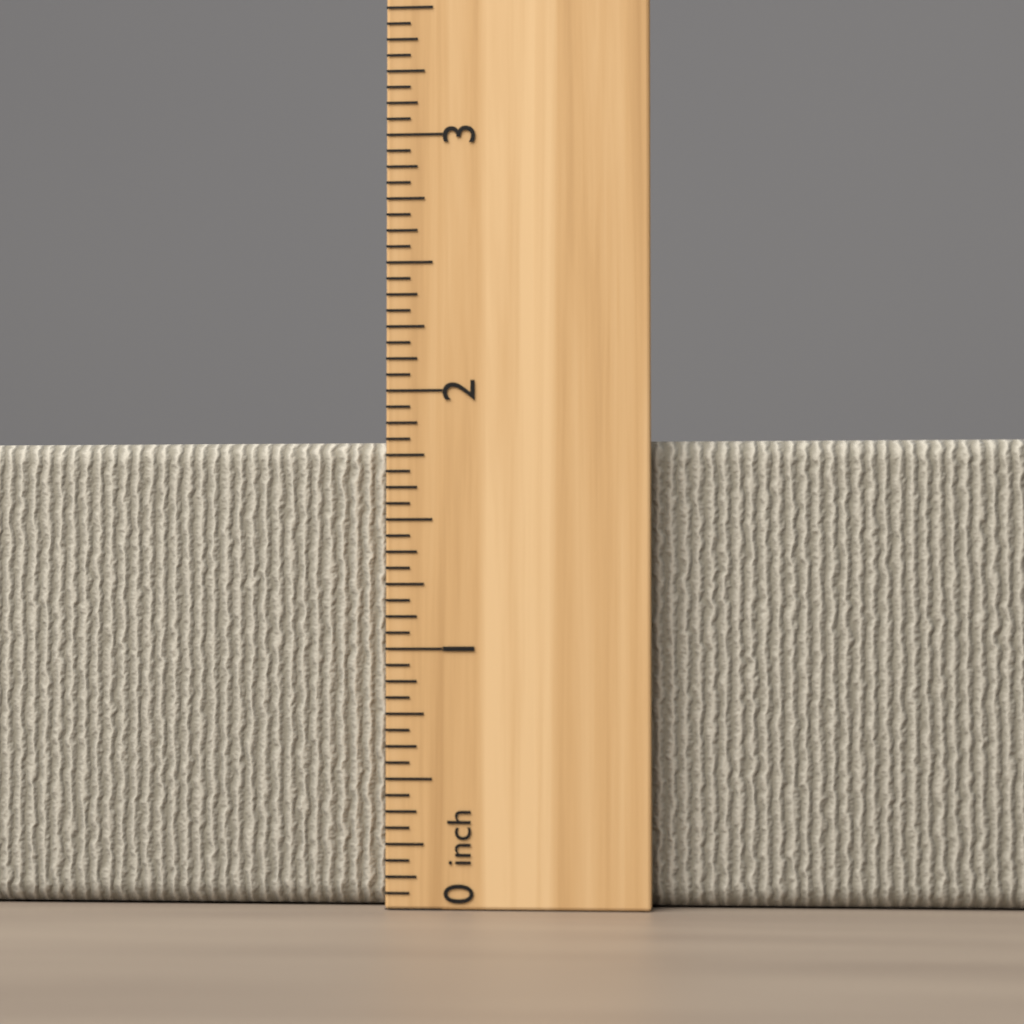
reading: 1.8125 inch
